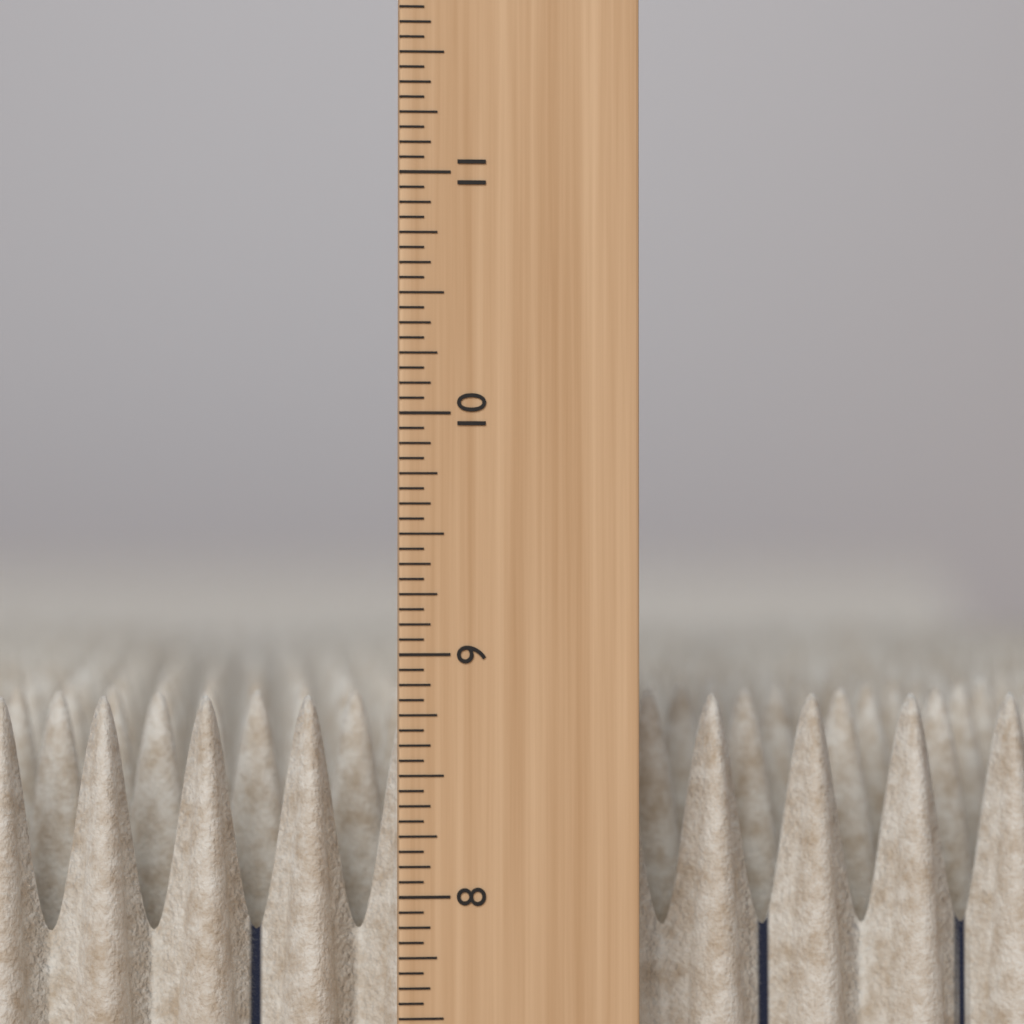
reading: 8.8125 in
